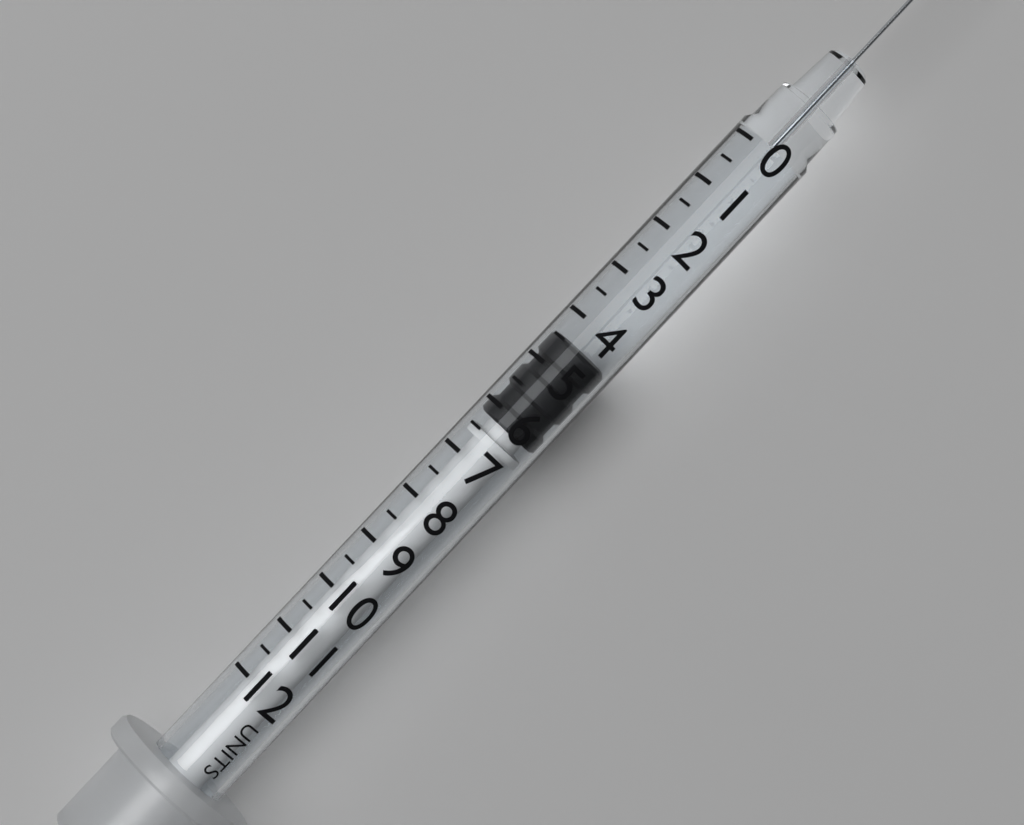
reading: 4.5 units
